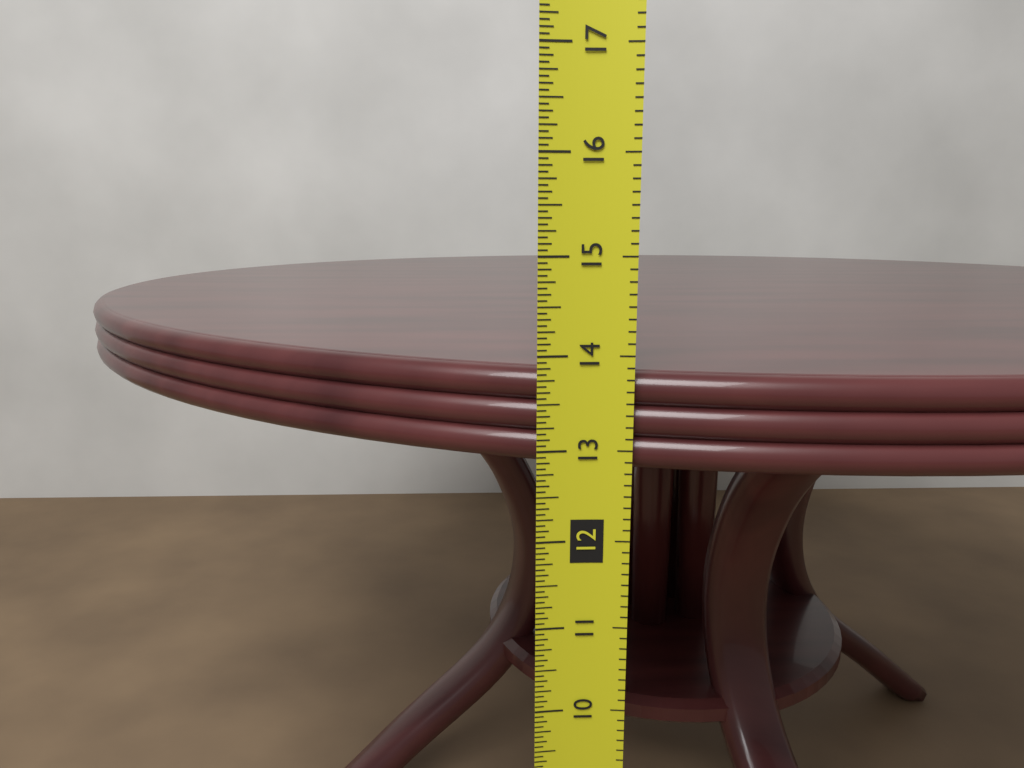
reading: 13.8125 in
